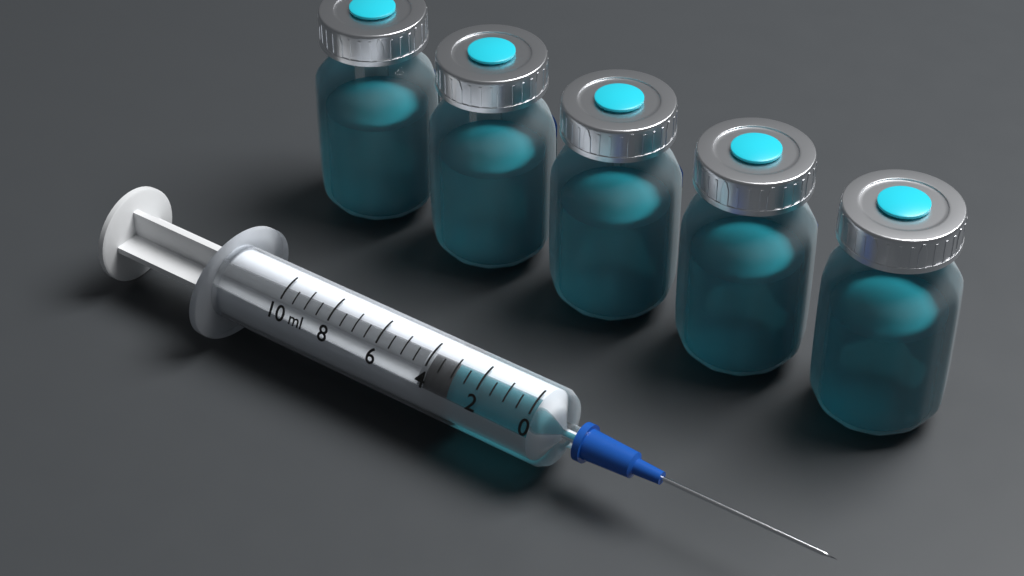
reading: 3.0 ml
